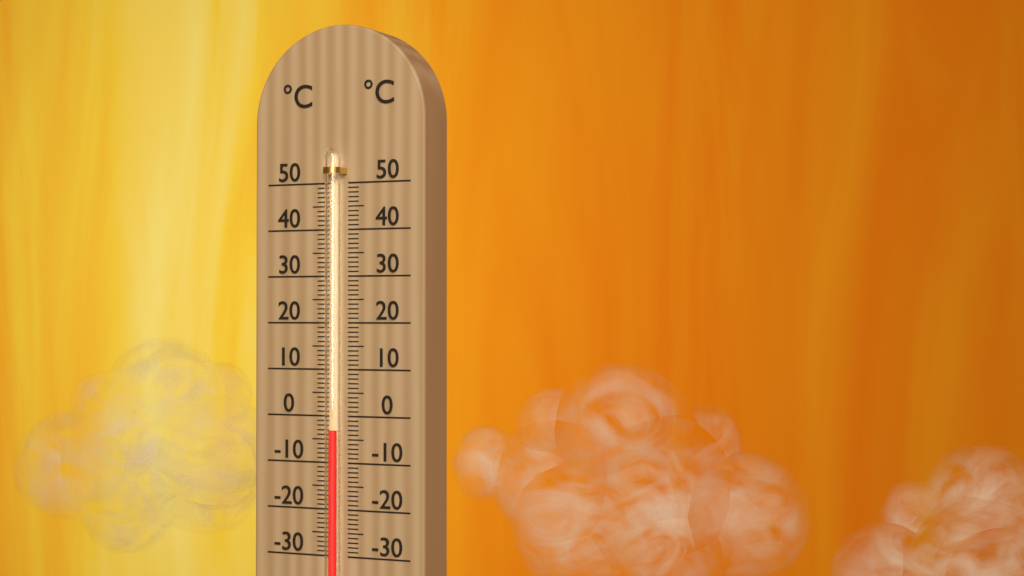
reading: -3 °C
